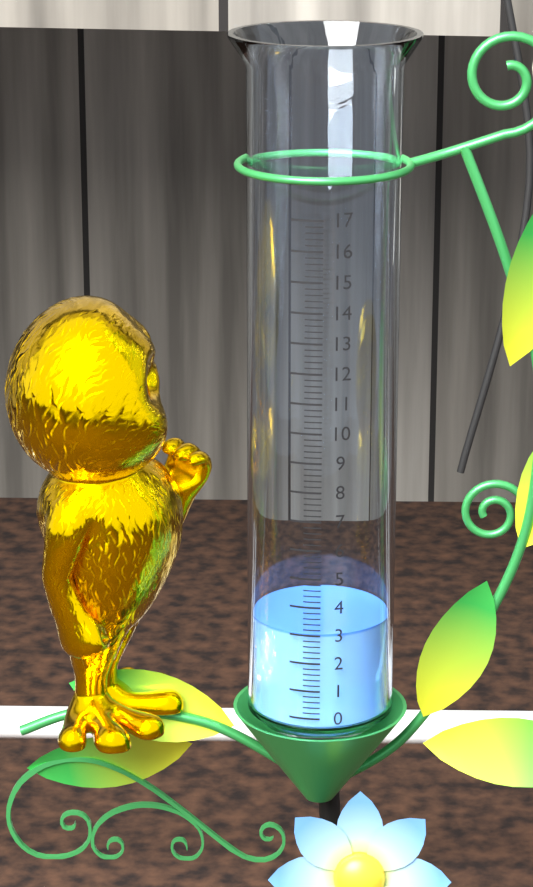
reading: 3.0 (no unit)
